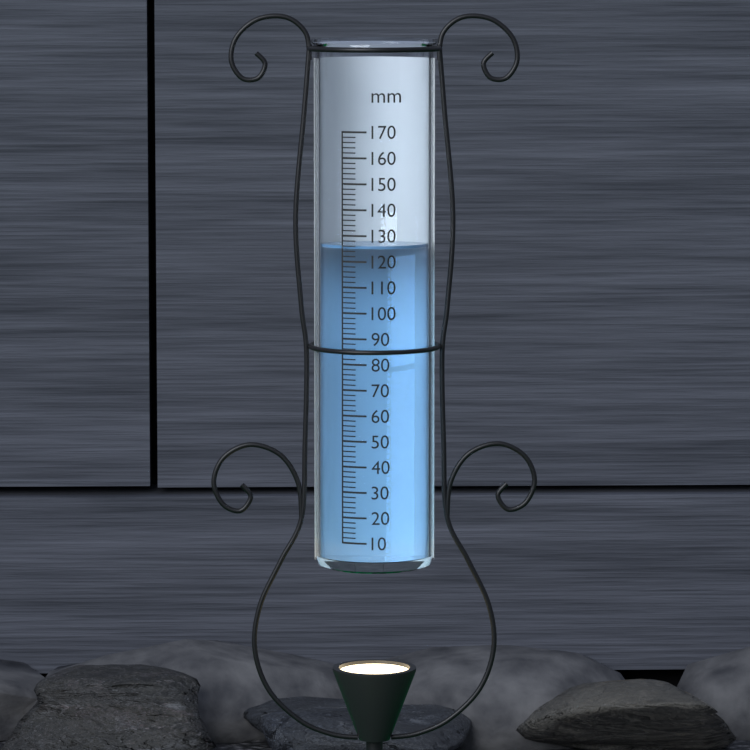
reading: 126 mm
